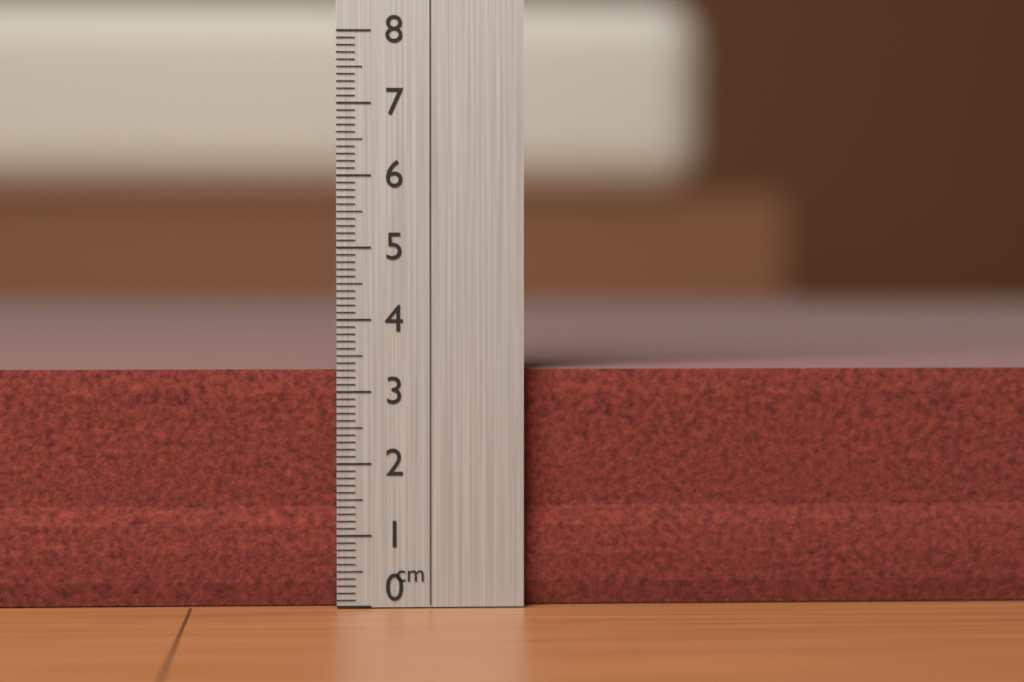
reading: 3.3 cm
